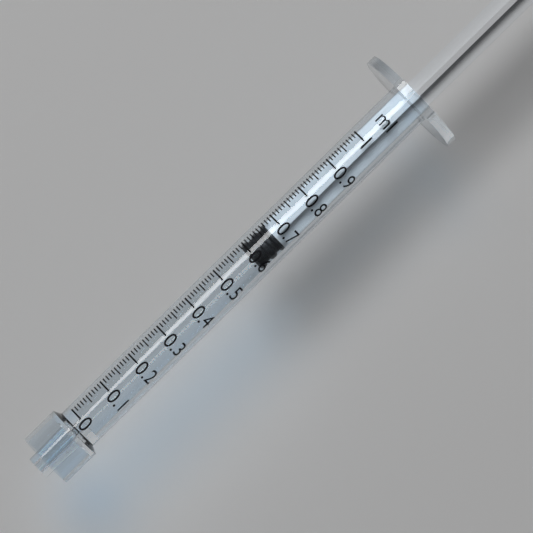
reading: 0.59 ml
